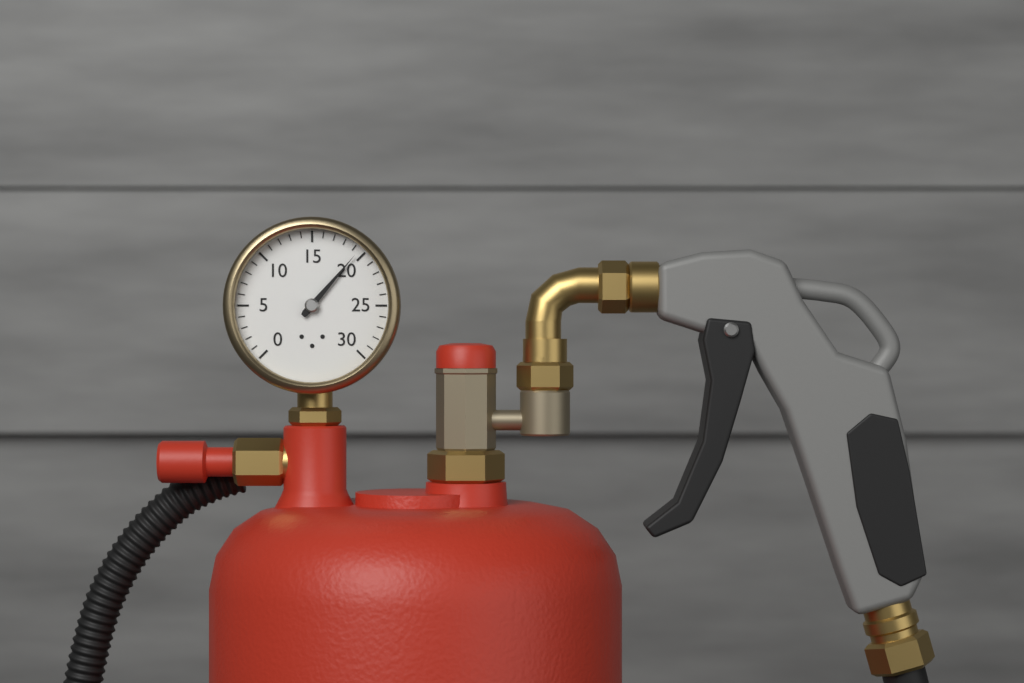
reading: 19.5 (no unit)
